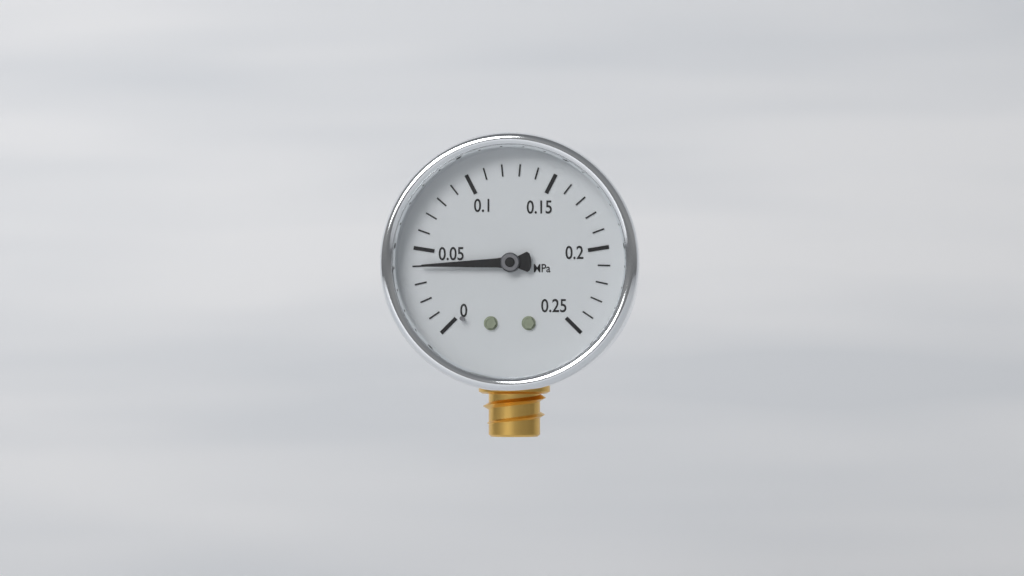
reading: 0.04 MPa
